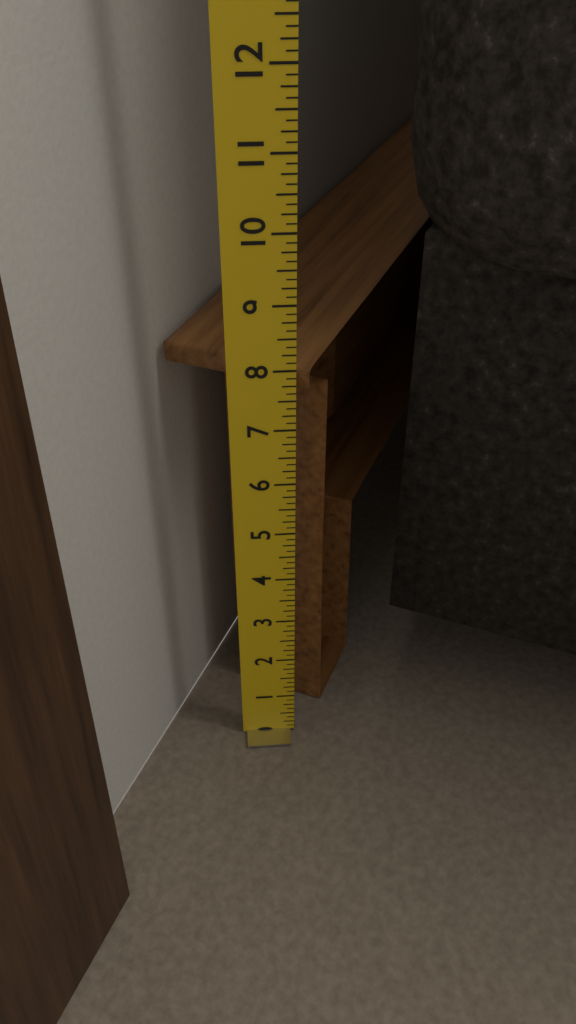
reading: 8.000 in
